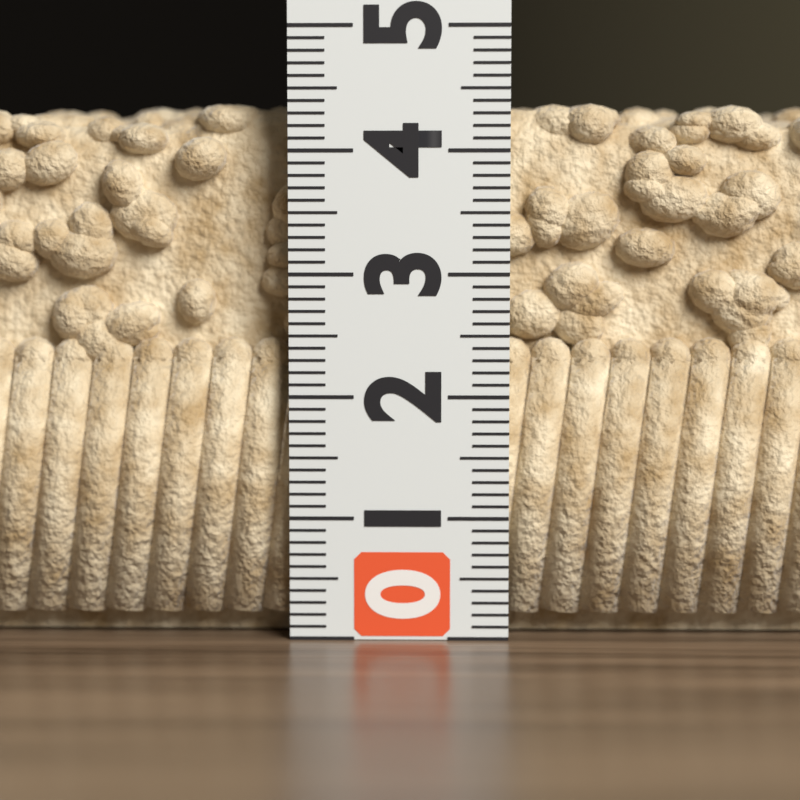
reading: 4.4 (no unit)
